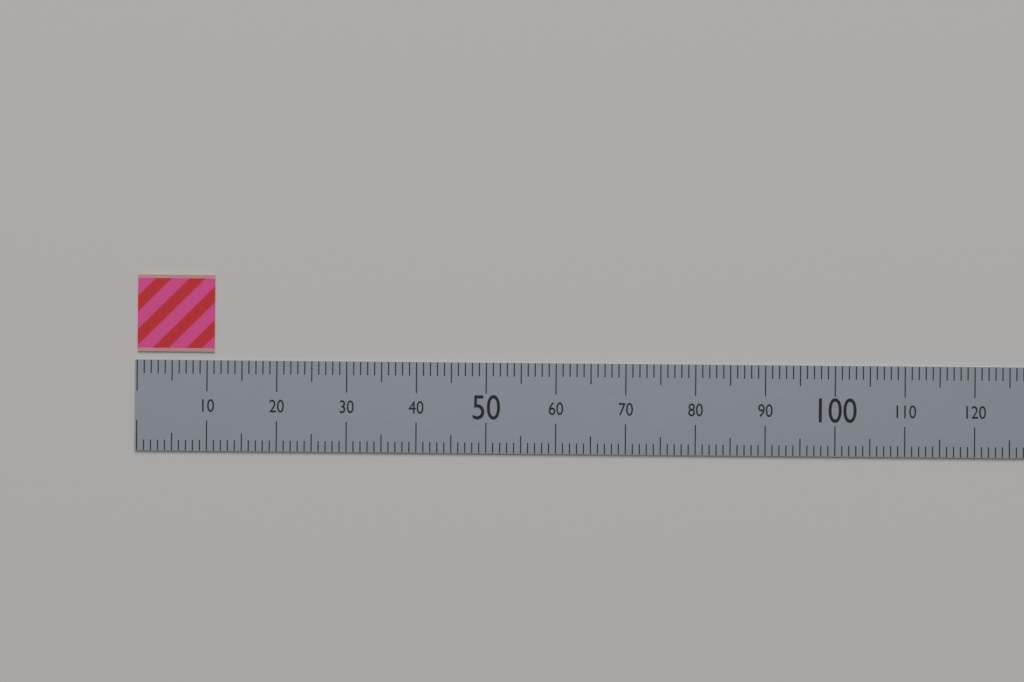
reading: 11 (no unit)
